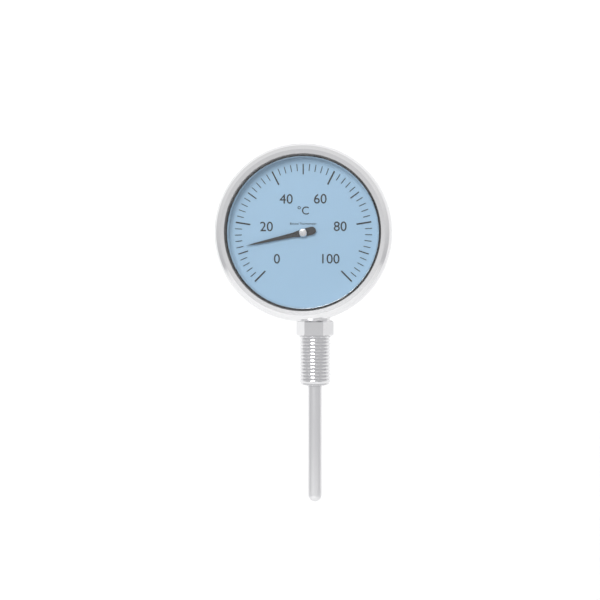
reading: 12 °C
